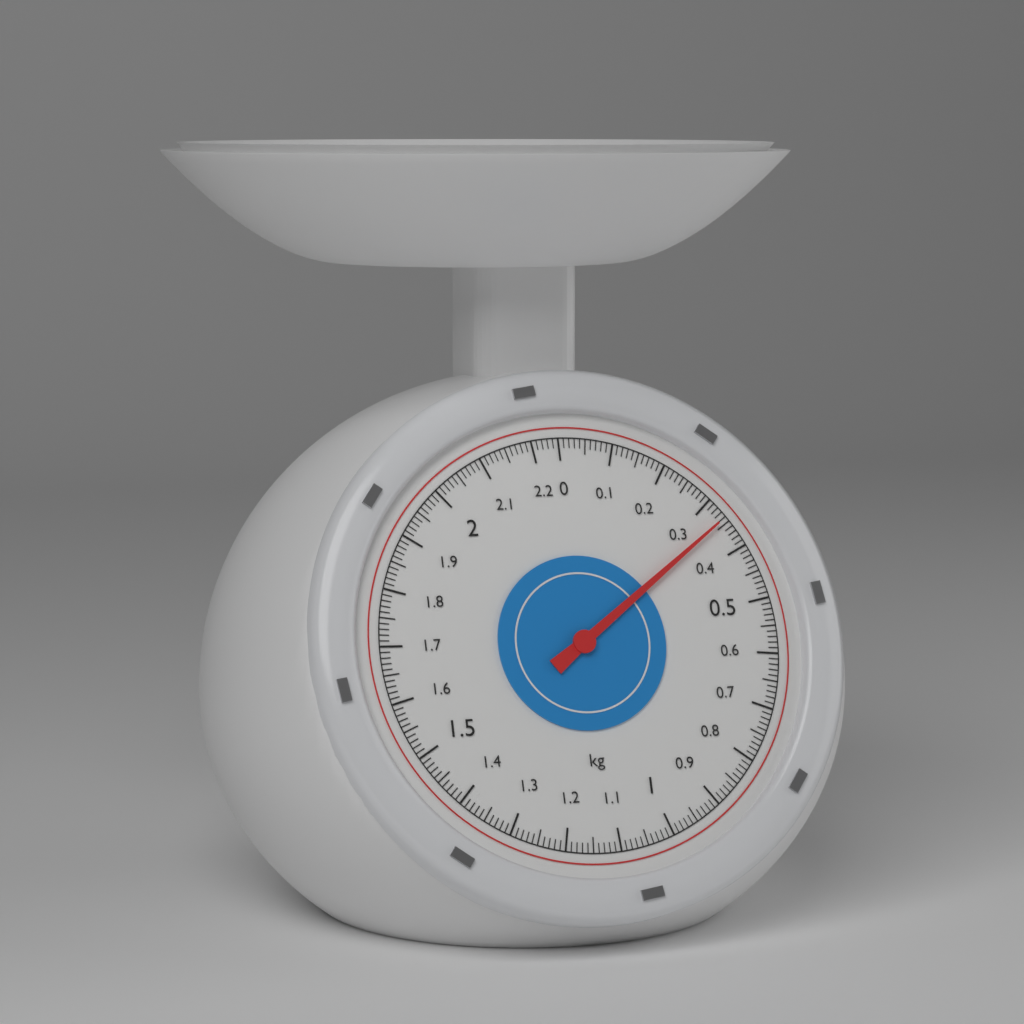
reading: 0.34 kg
